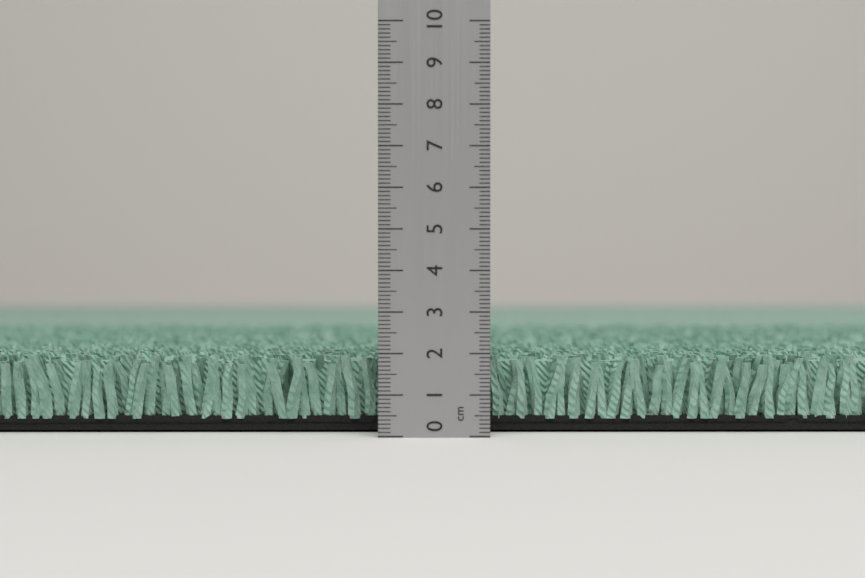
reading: 1.9 cm
